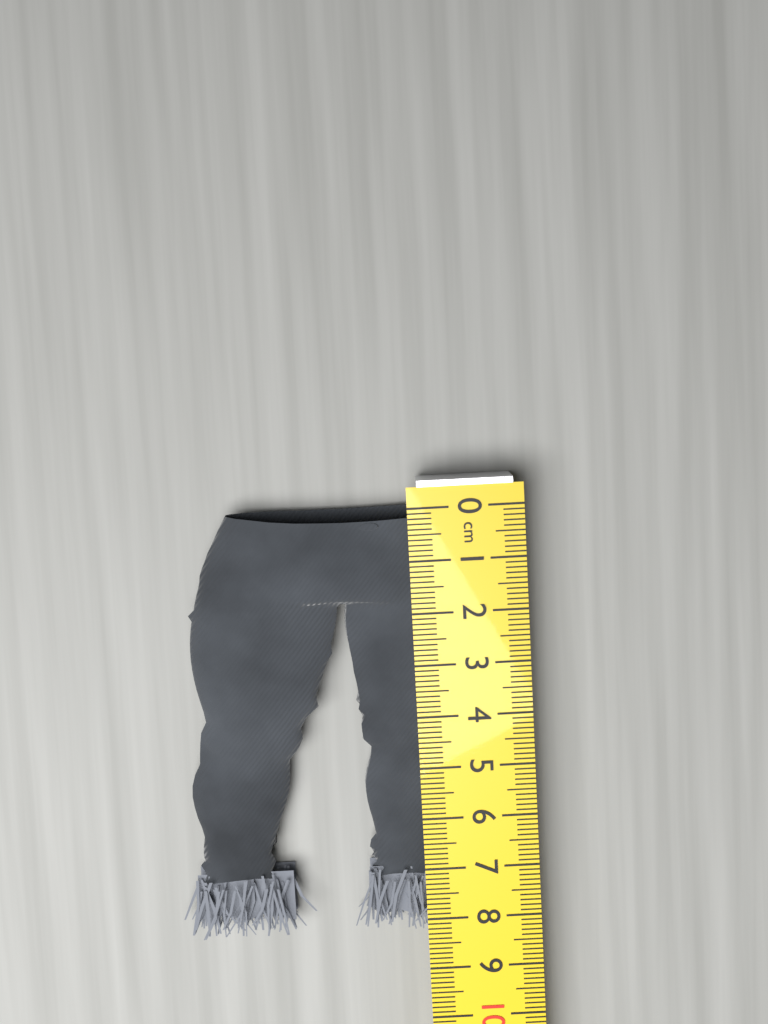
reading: 8.3 cm
